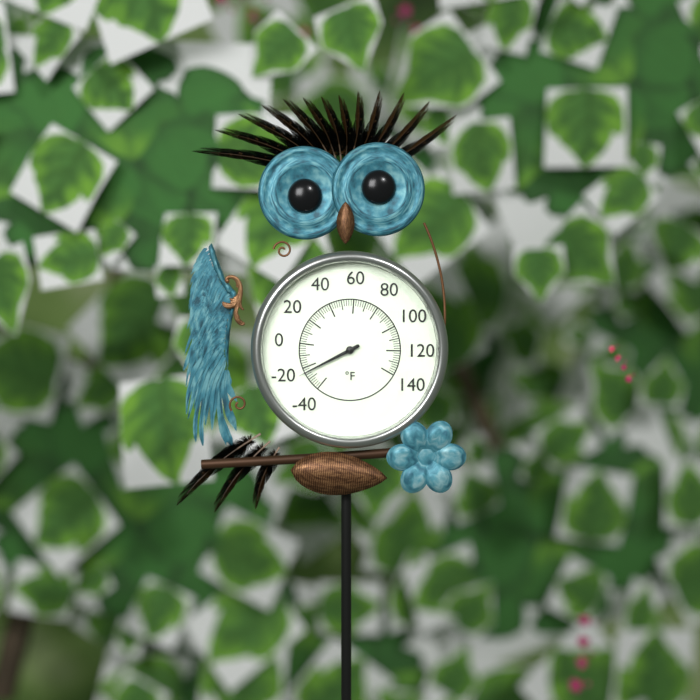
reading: -24 °F
